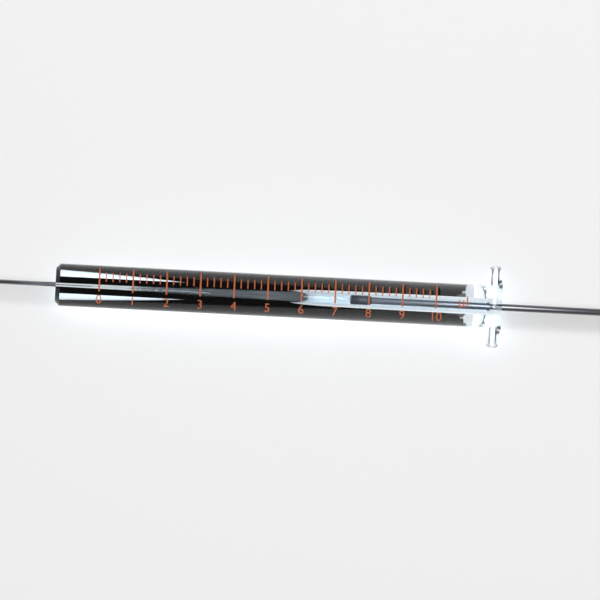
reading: 7.6 µl
